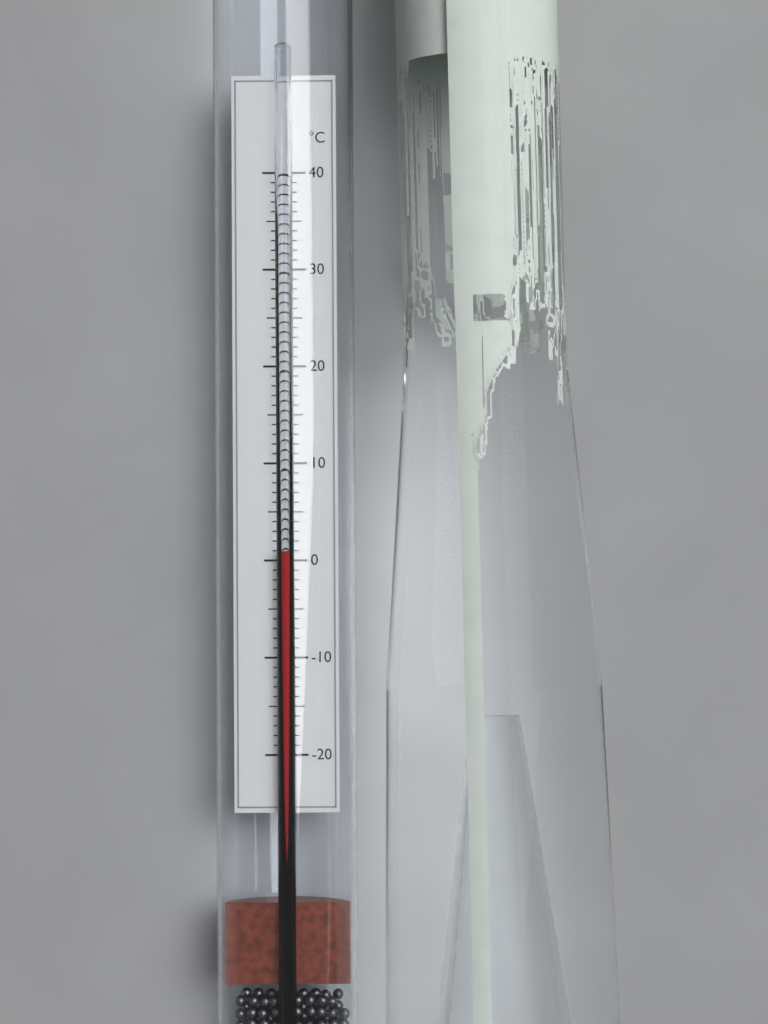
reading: 1 °C
